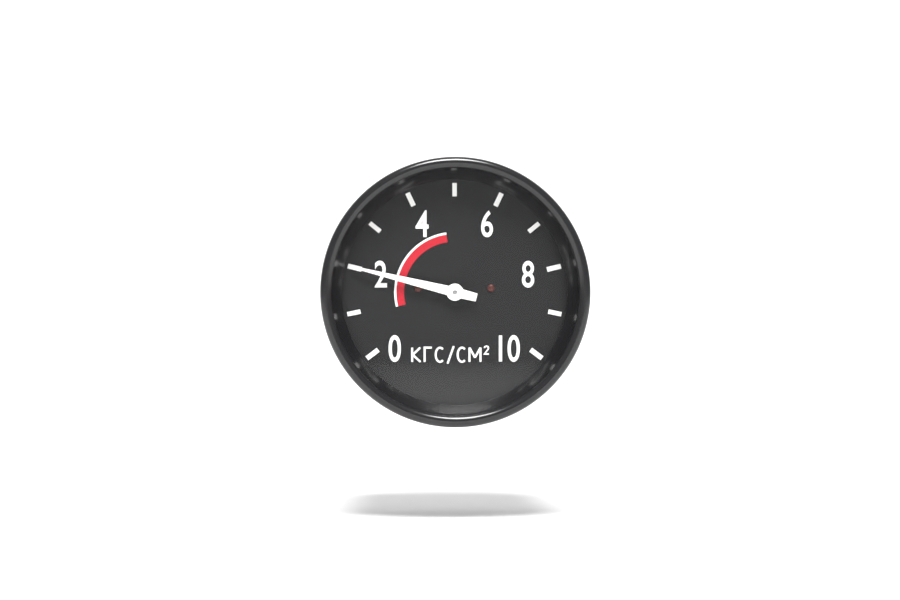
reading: 2 кгс/см²
